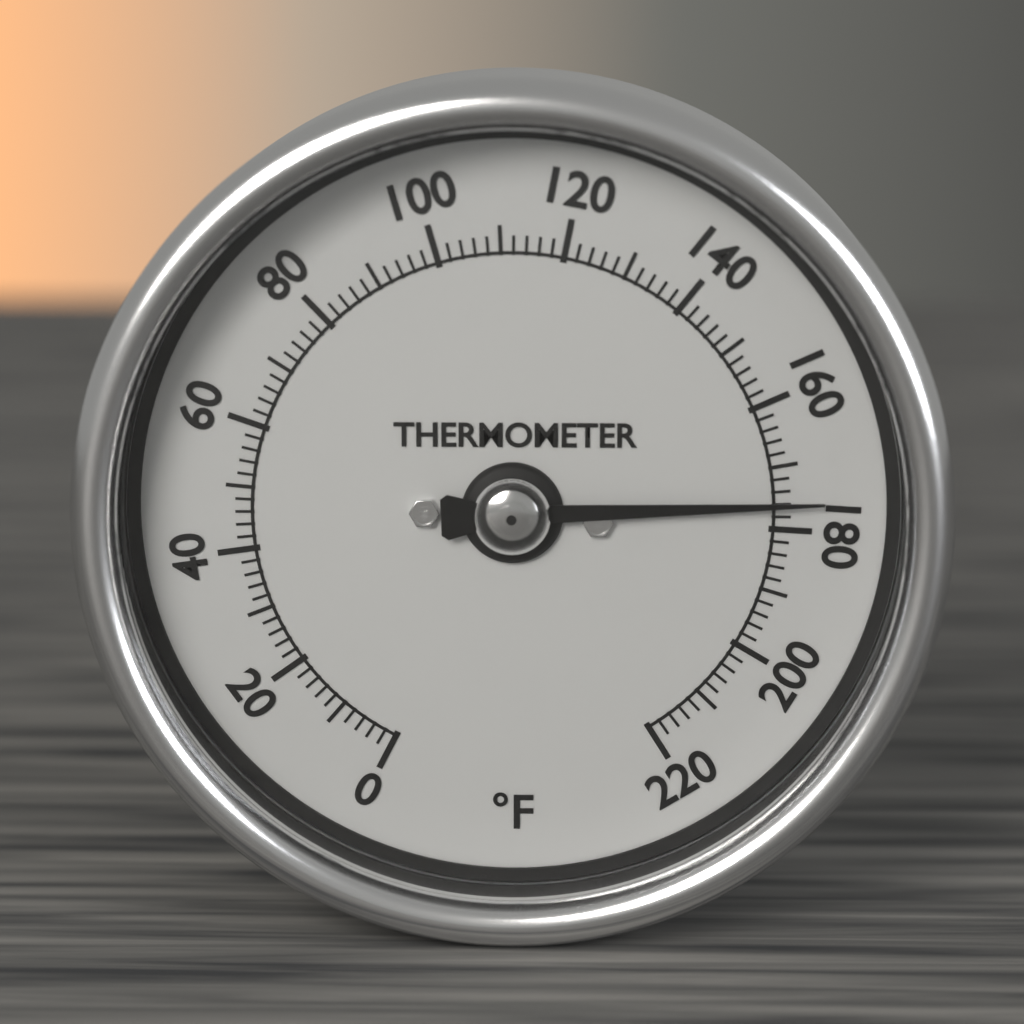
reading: 176 °F
